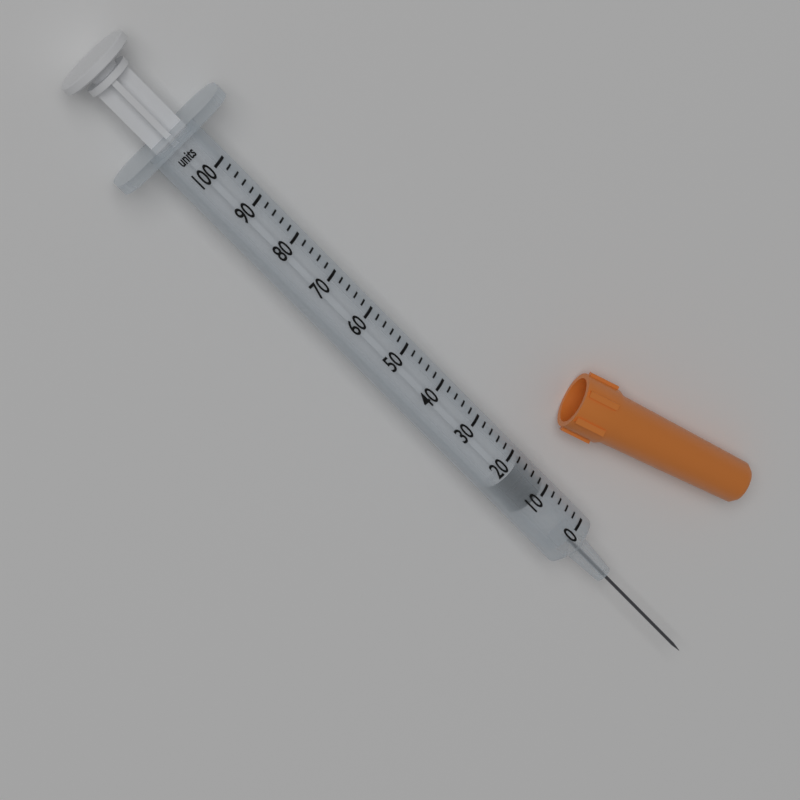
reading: 10 units
